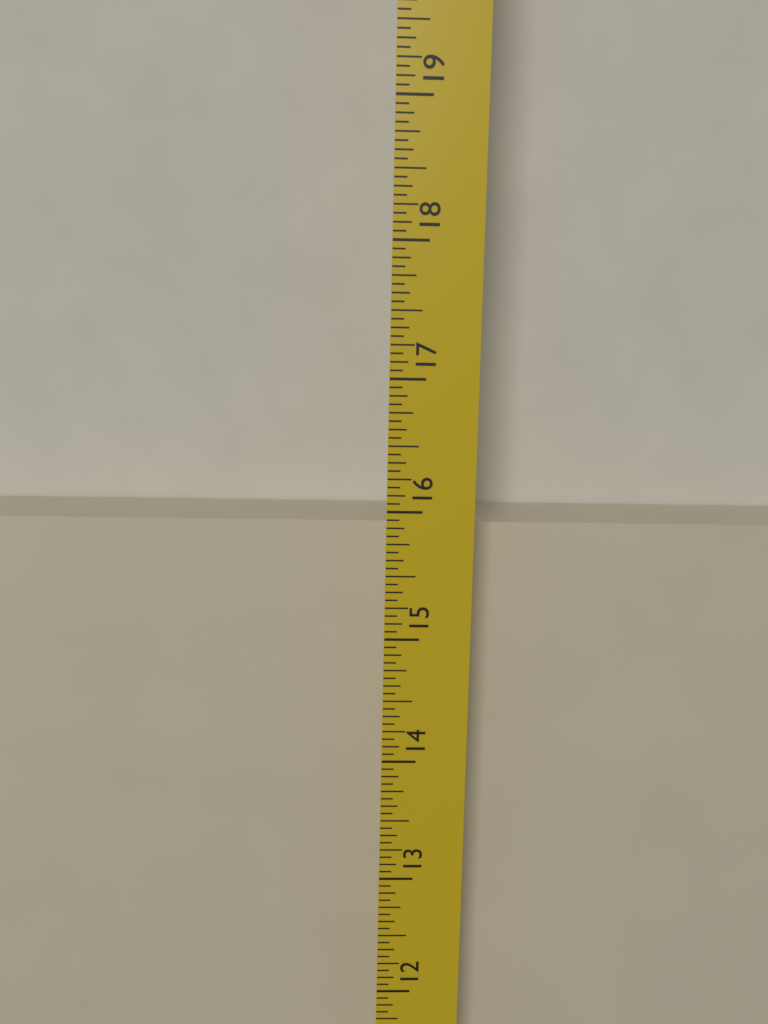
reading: 15.8125 in
